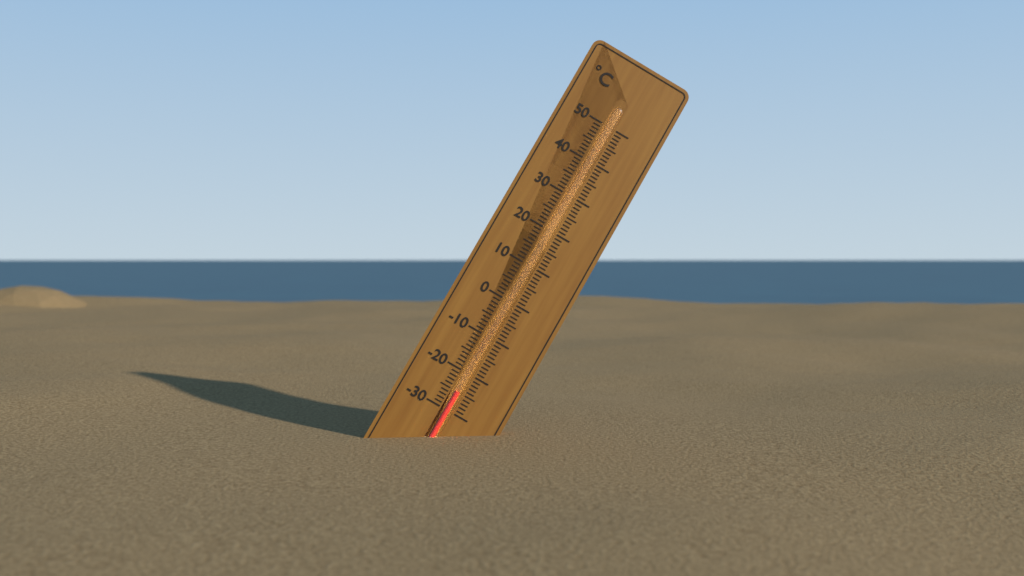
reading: -25 °C
